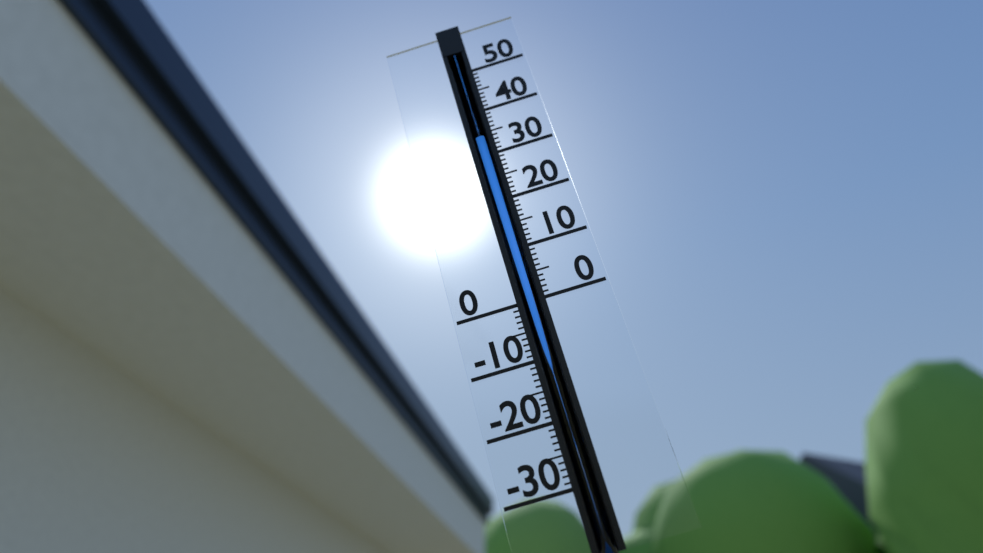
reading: 34 (no unit)
